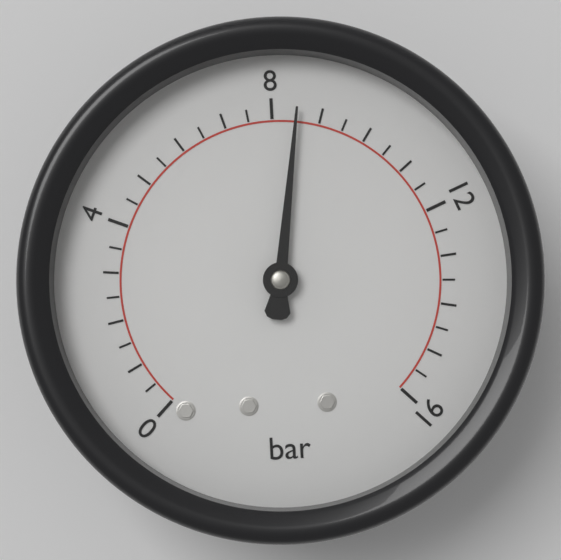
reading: 8.5 bar
